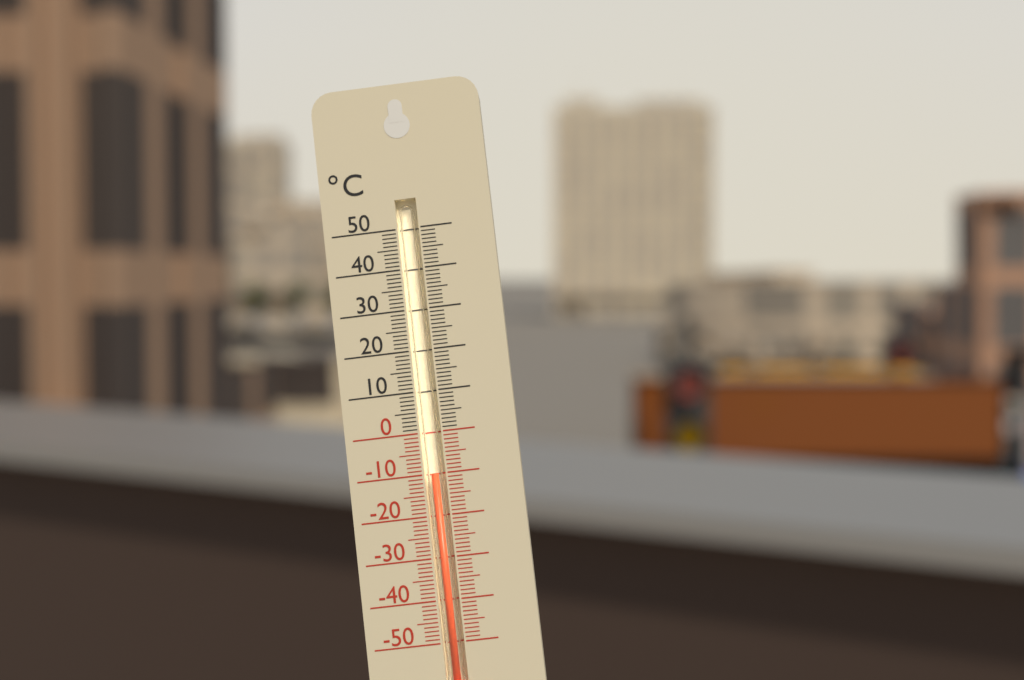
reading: -10 °C
